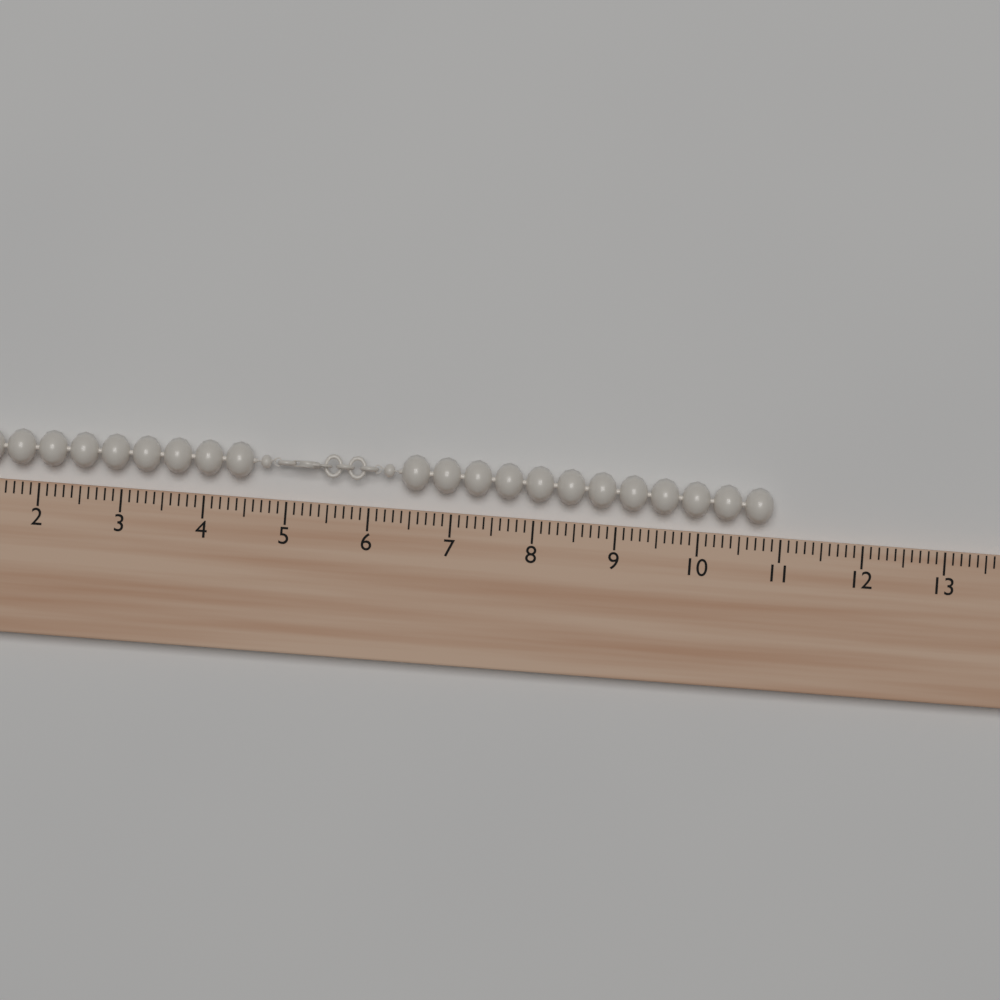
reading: 10.9 (no unit)
